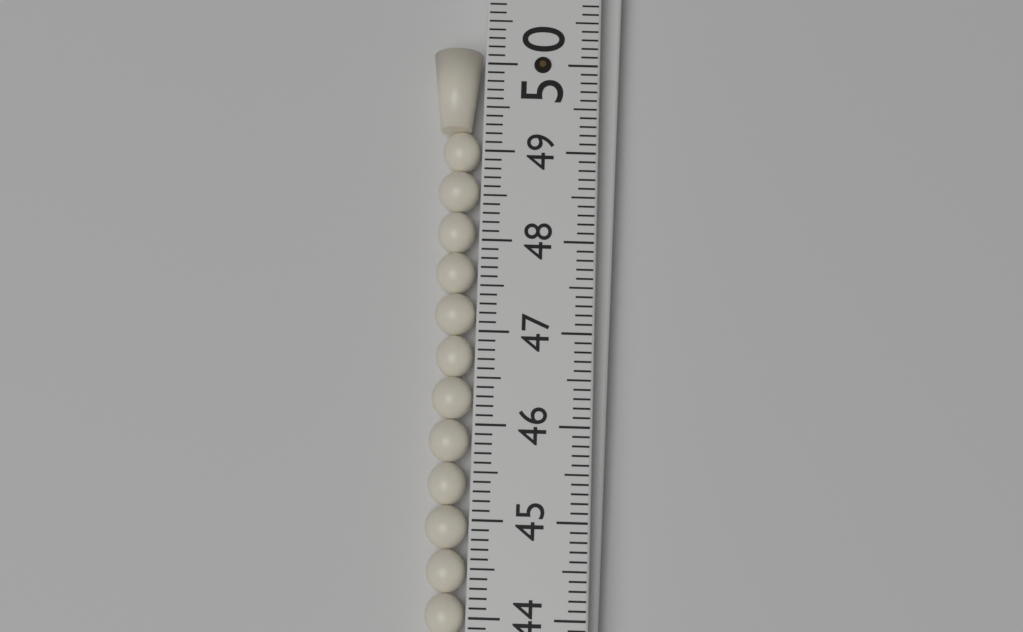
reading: 50.2 (no unit)
